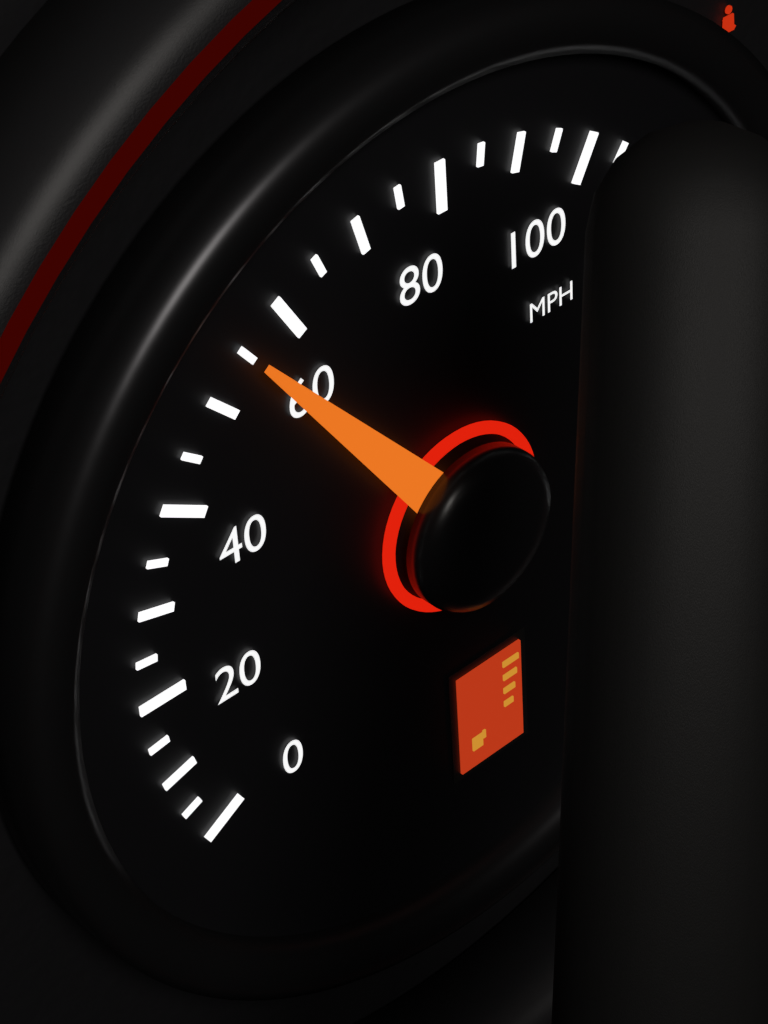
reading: 55 mph
